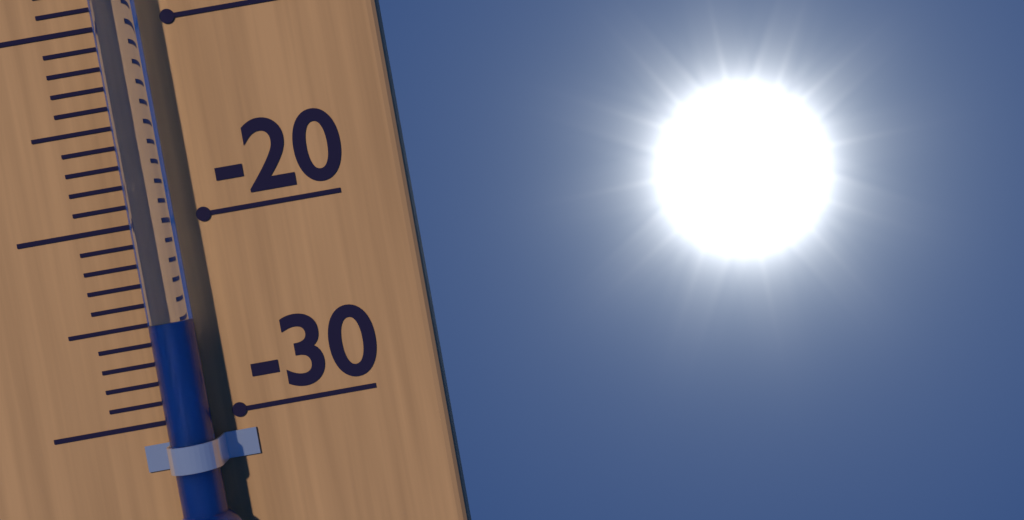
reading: -25 °C
